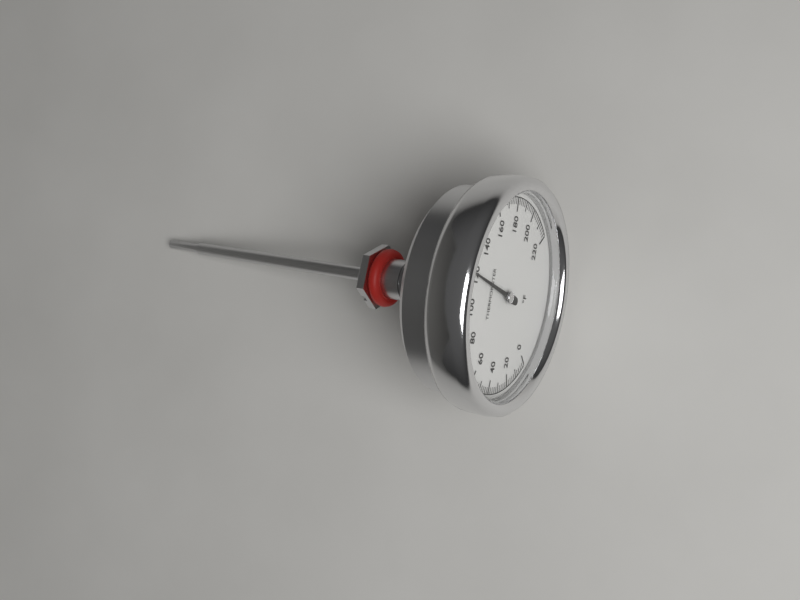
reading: 120 °F
